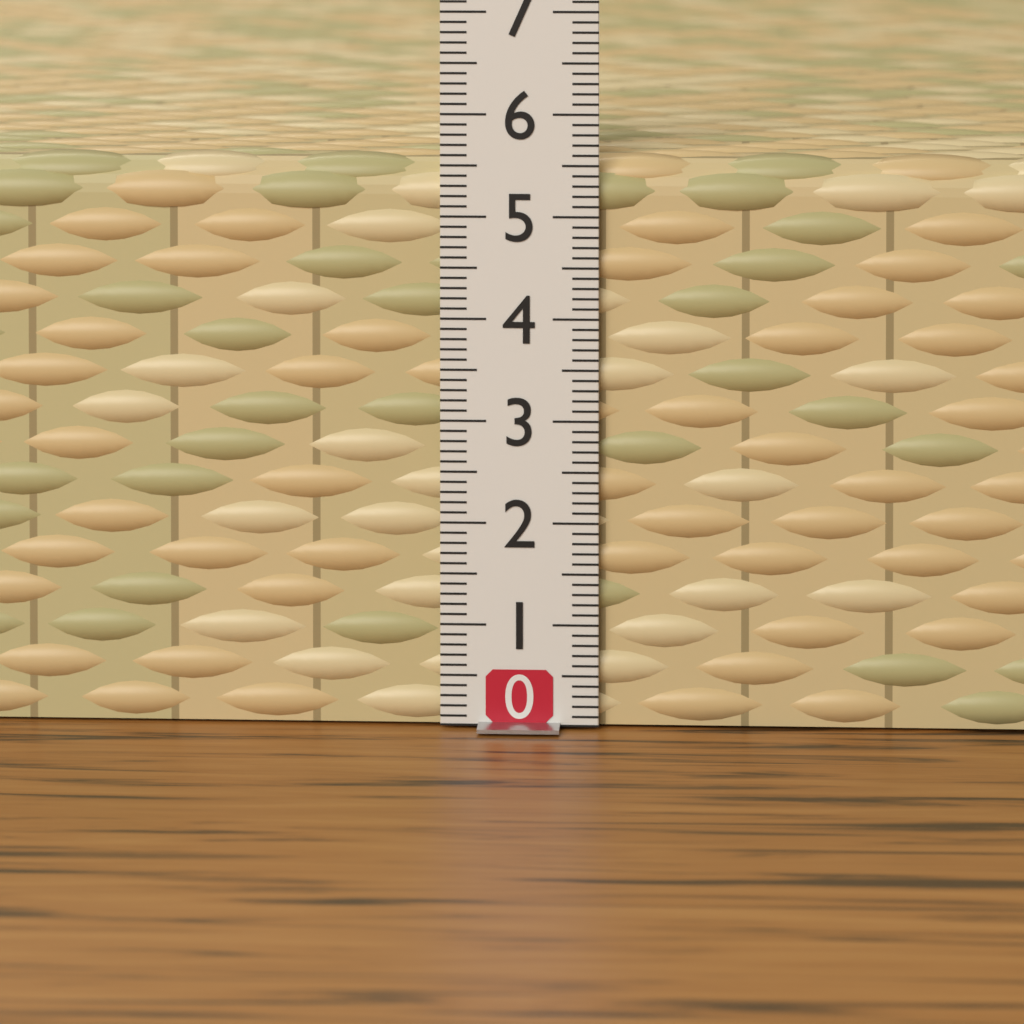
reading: 5.6 (no unit)
